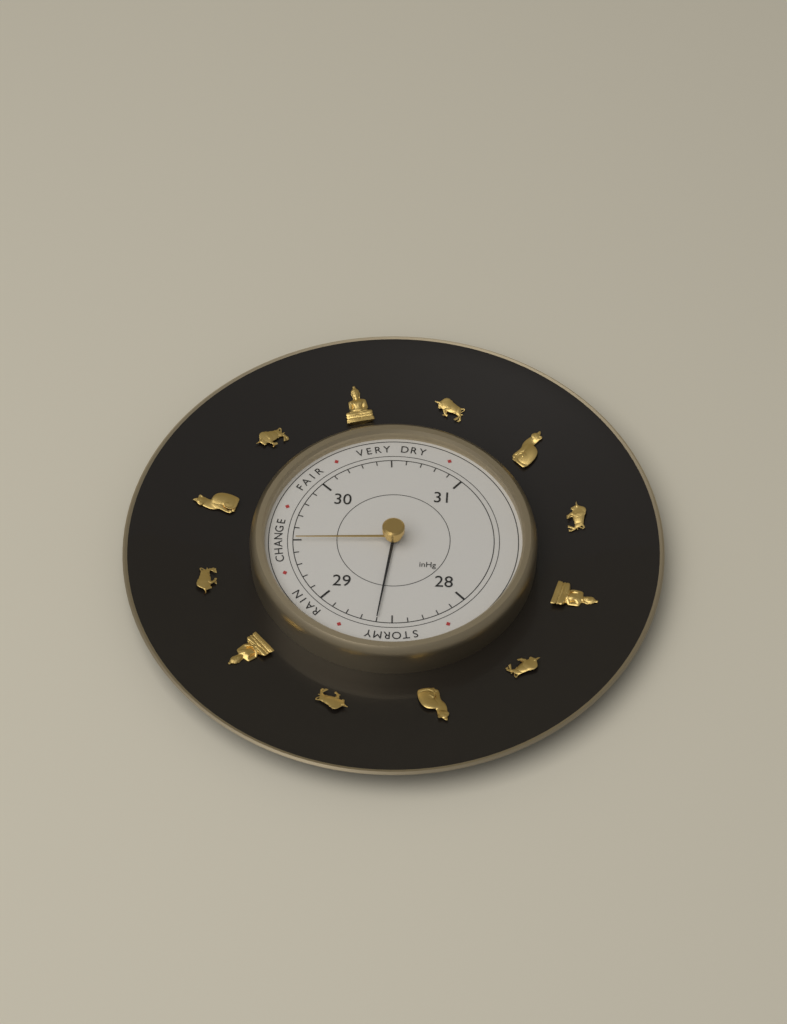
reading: 28.6 inHg
